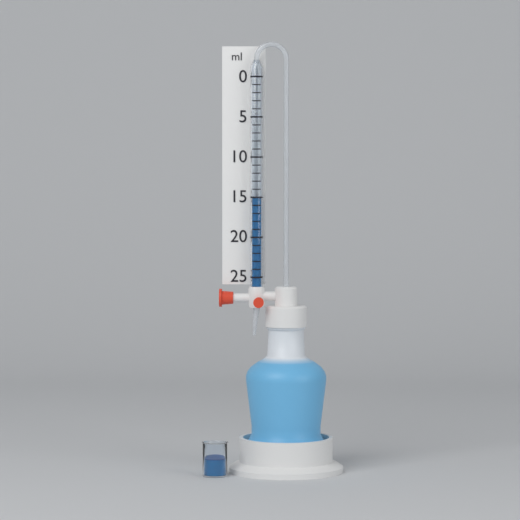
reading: 15 ml
